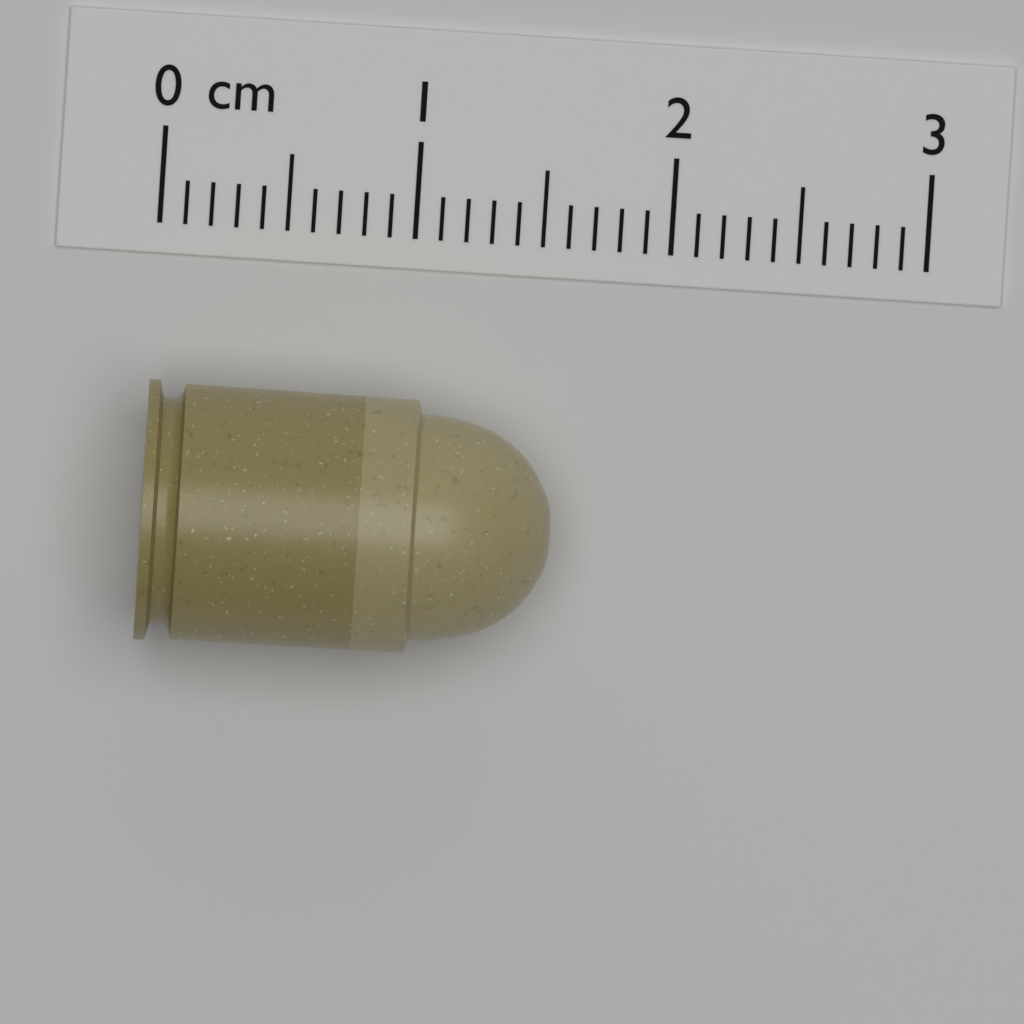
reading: 1.6 cm
